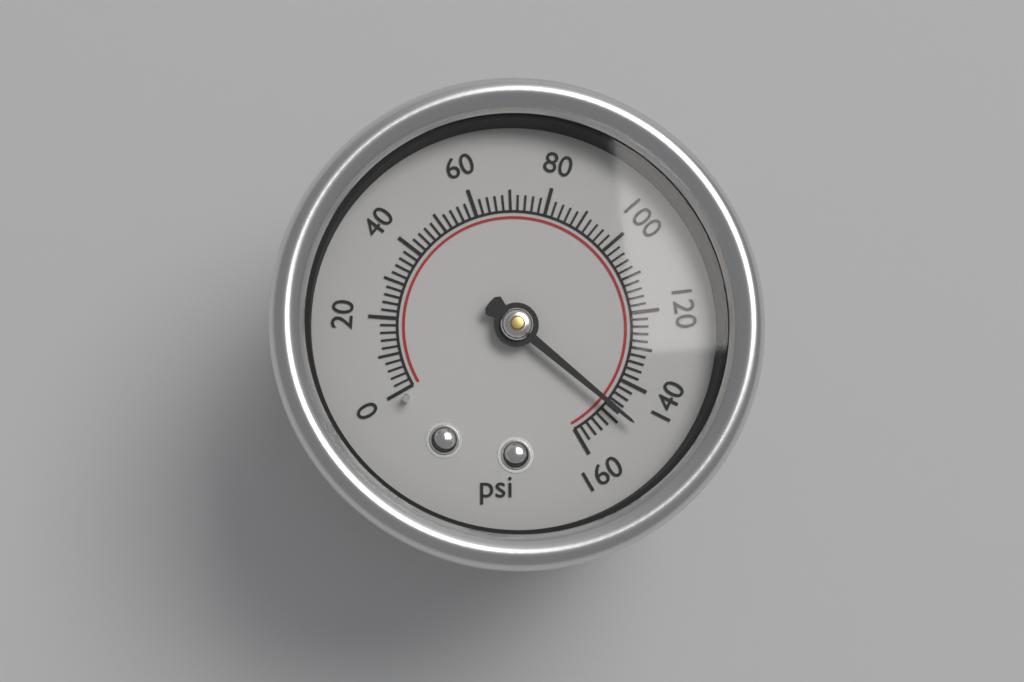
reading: 148 psi
